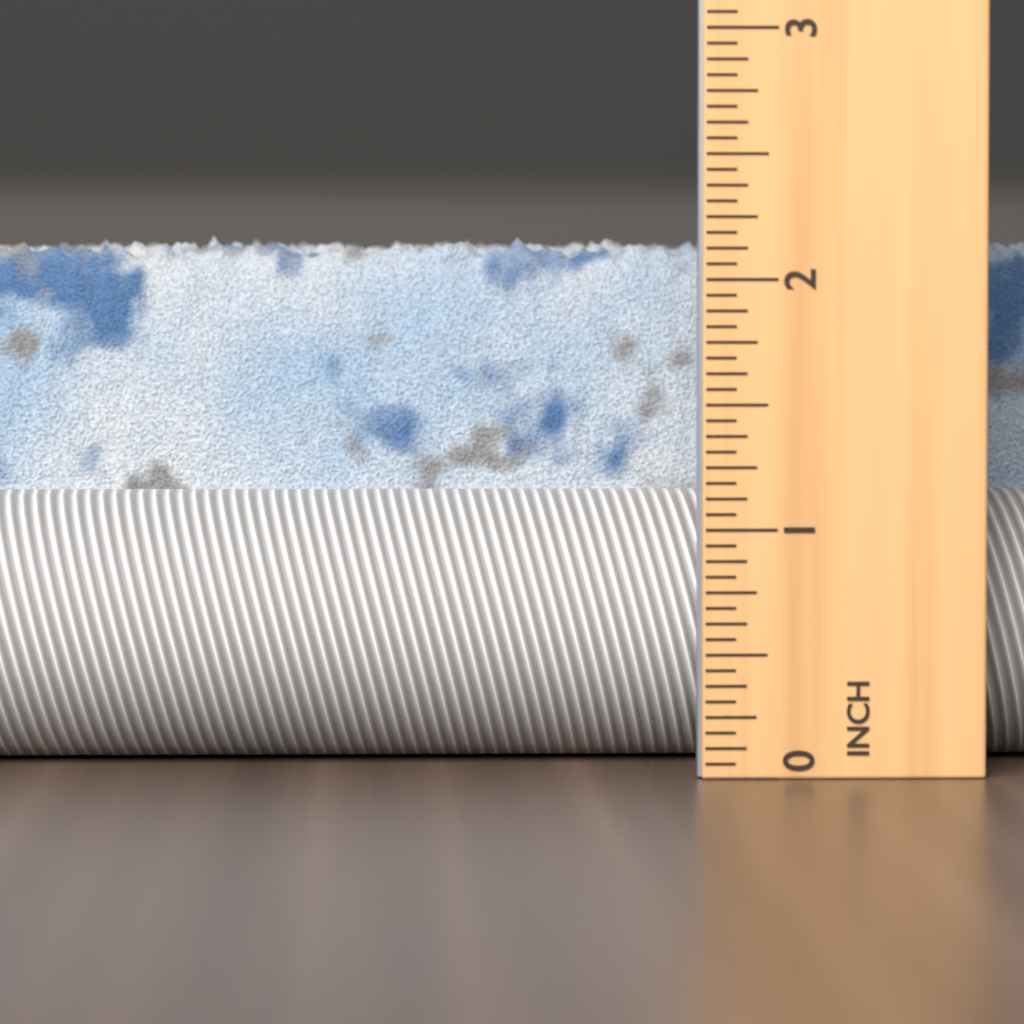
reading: 2.2500 in
